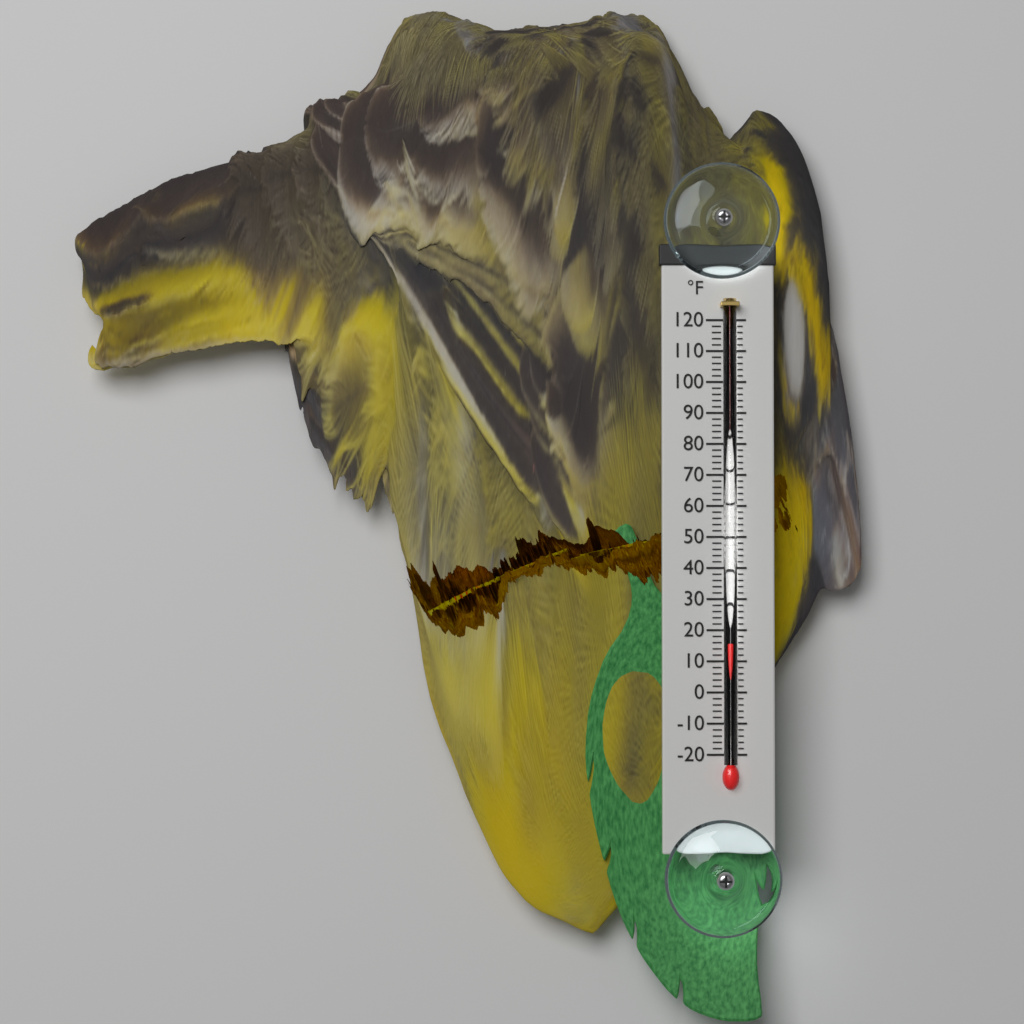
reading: 16 °F
